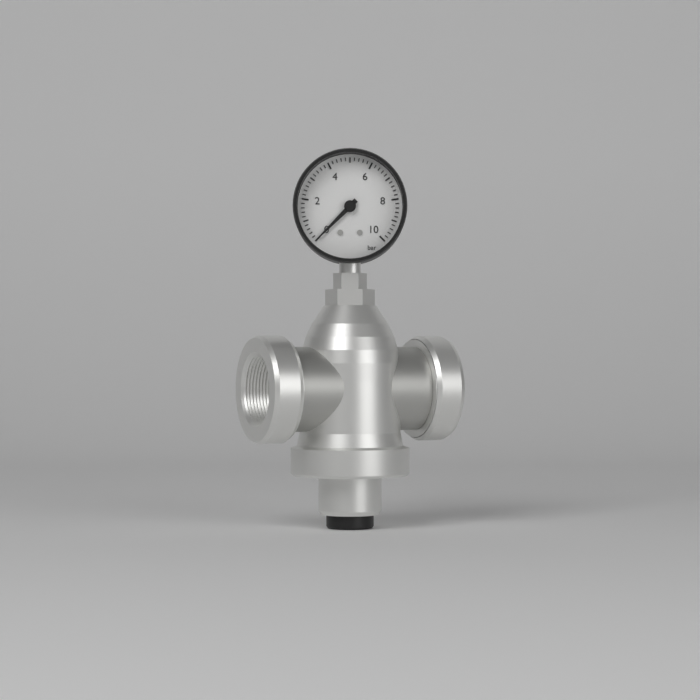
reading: 0.0 bar
